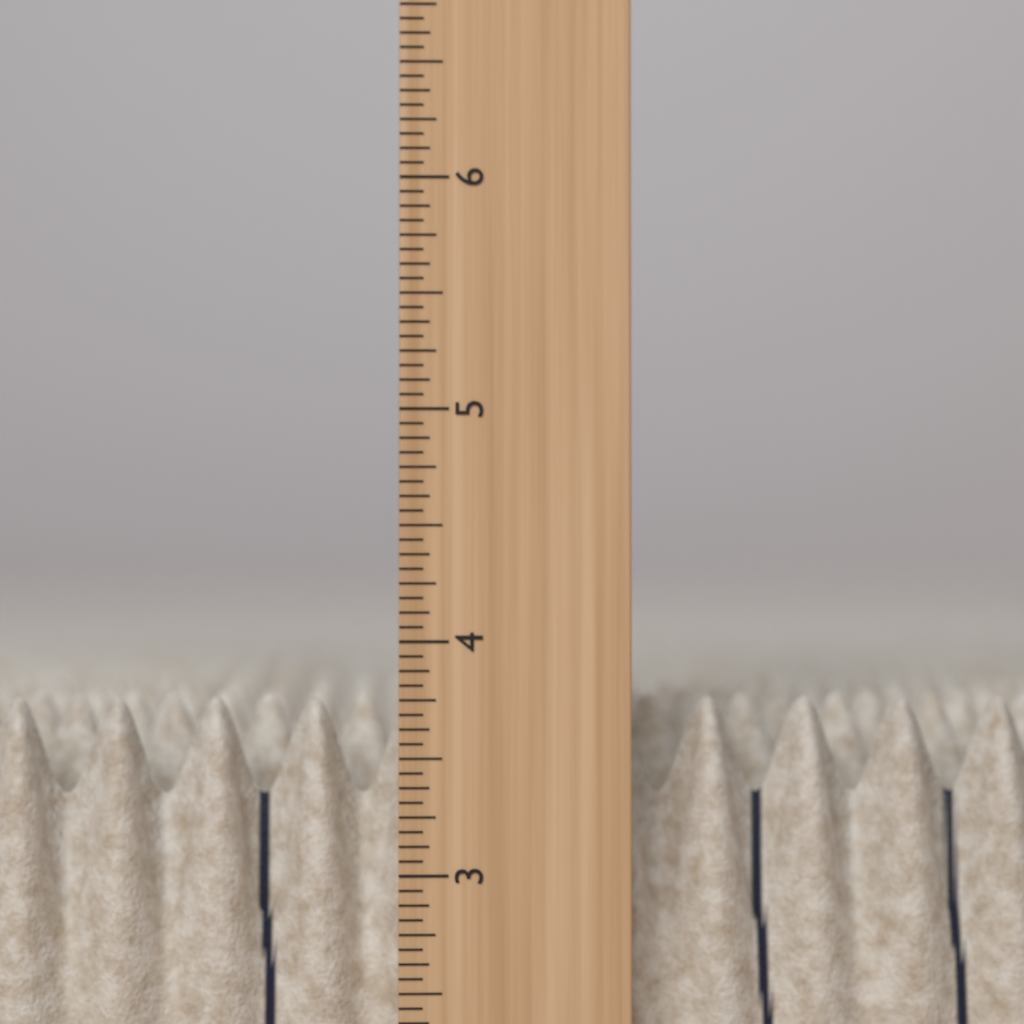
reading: 3.7500 in
